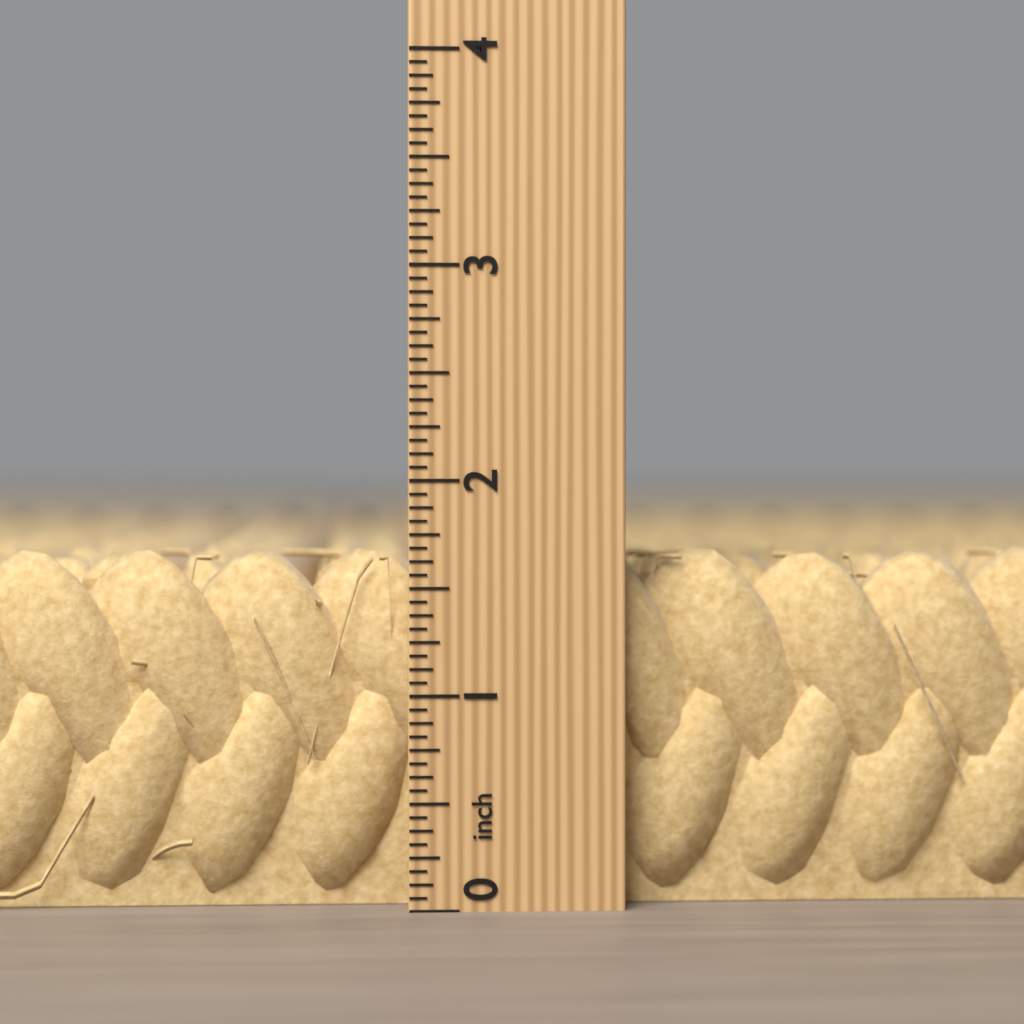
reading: 1.6875 inch
